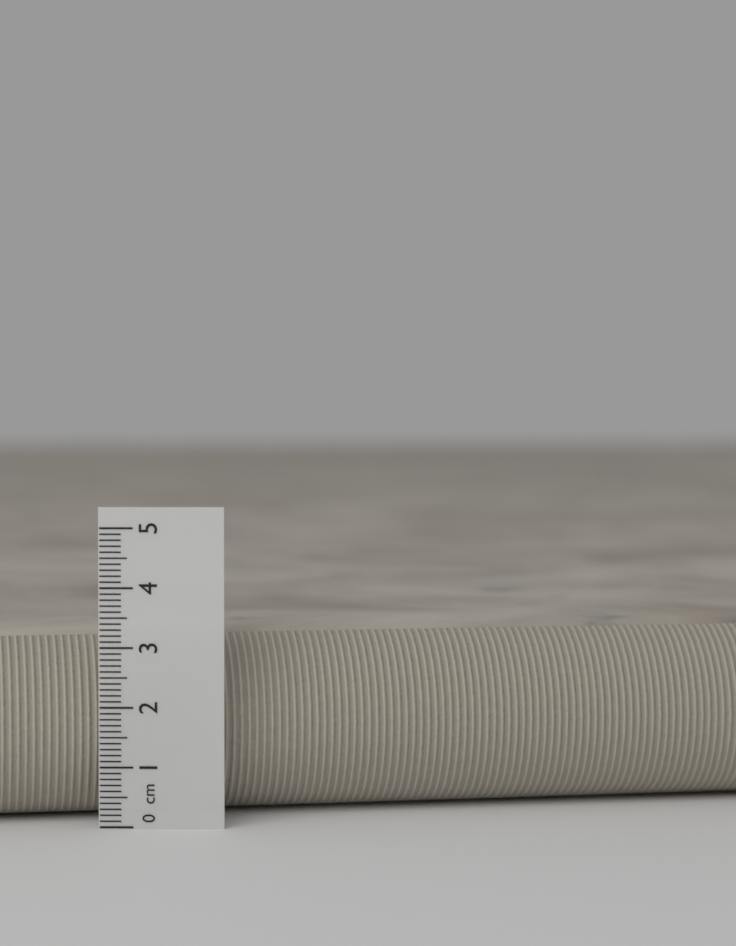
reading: 3.2 cm
